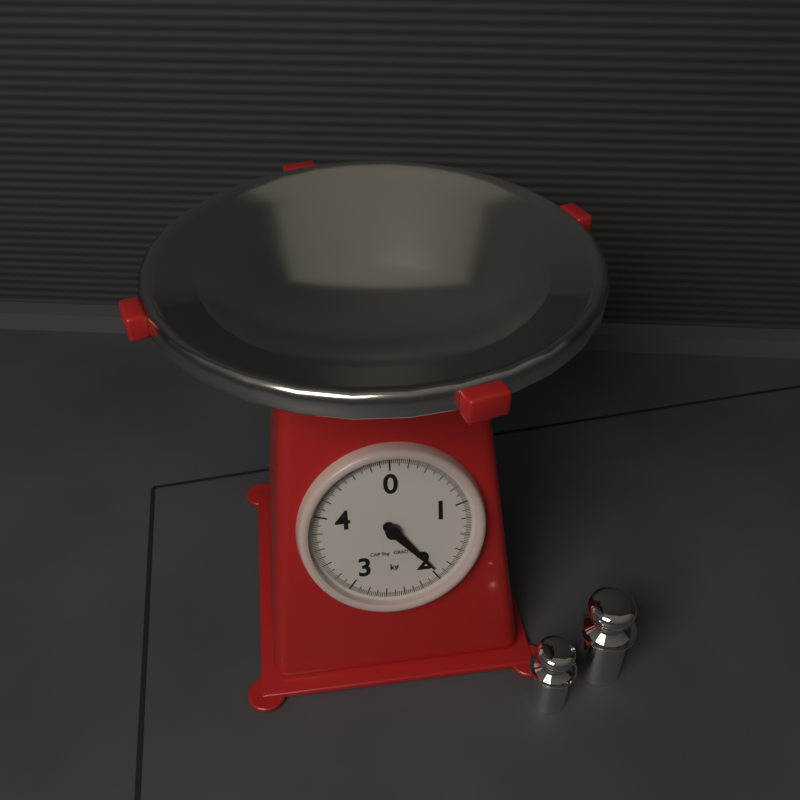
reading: 1.96 kg
